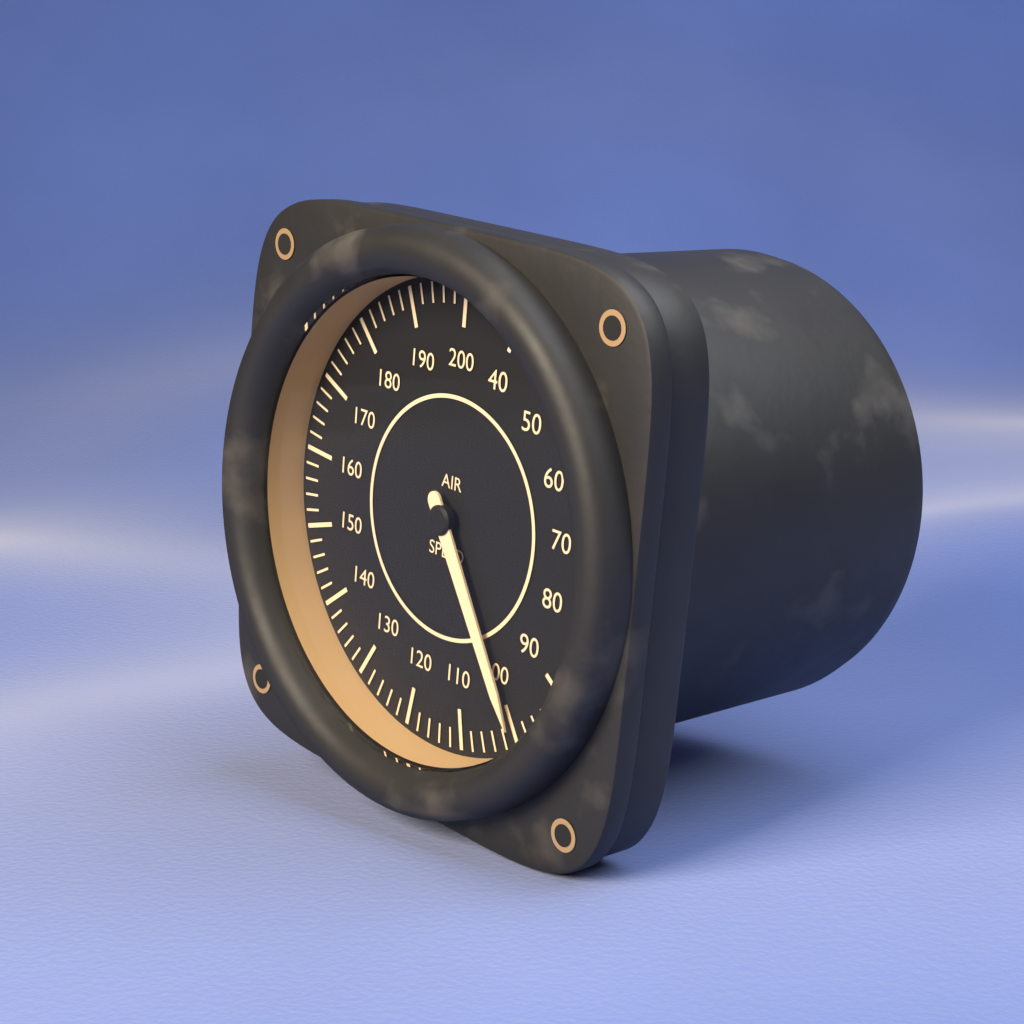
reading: 100 (no unit)
